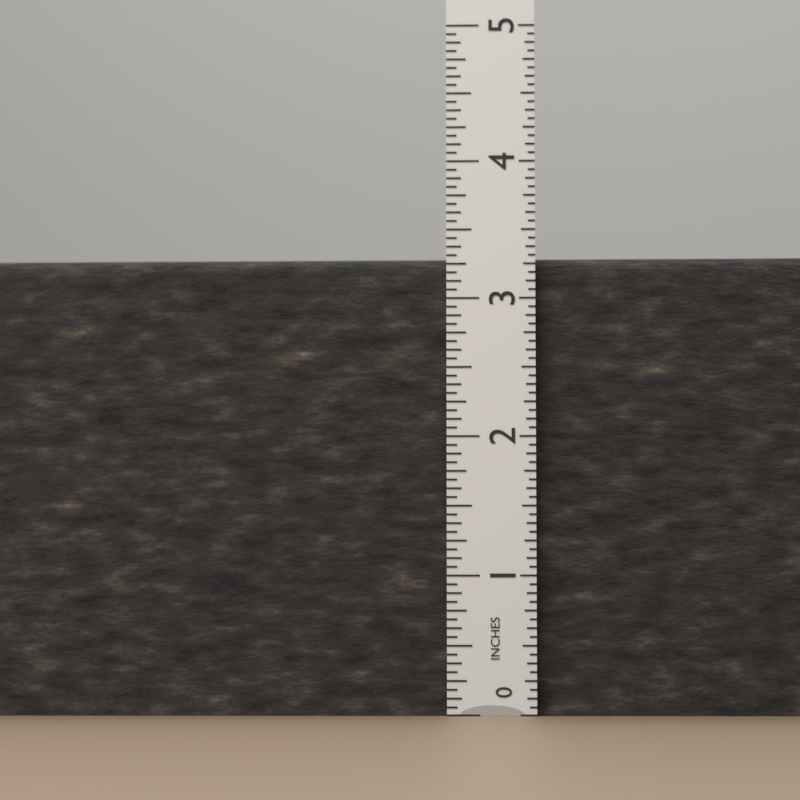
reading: 3.3125 in
